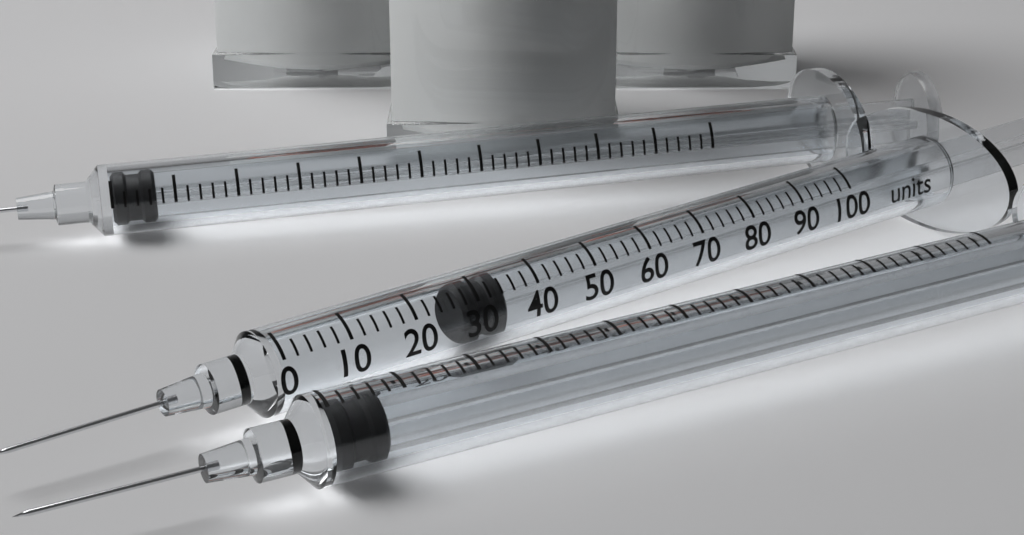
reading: 28 units
